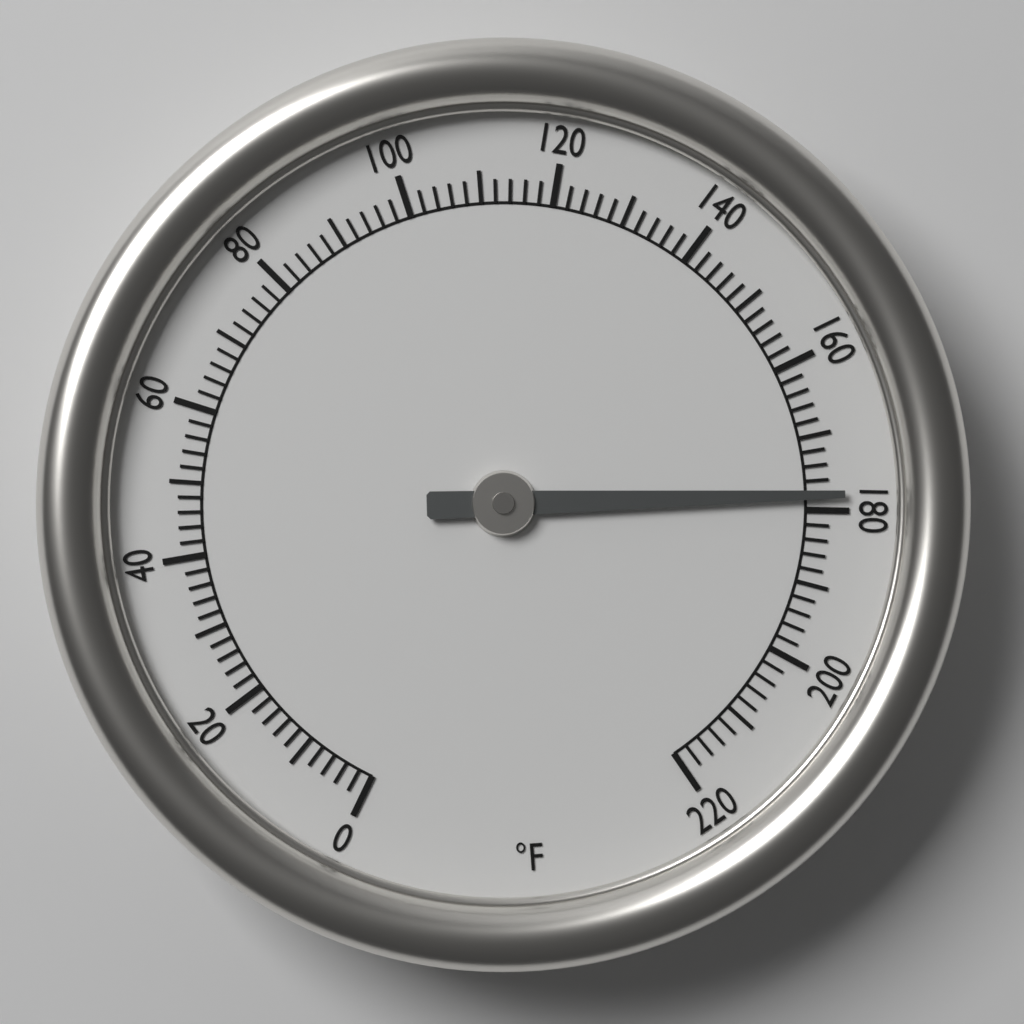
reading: 178 °F
